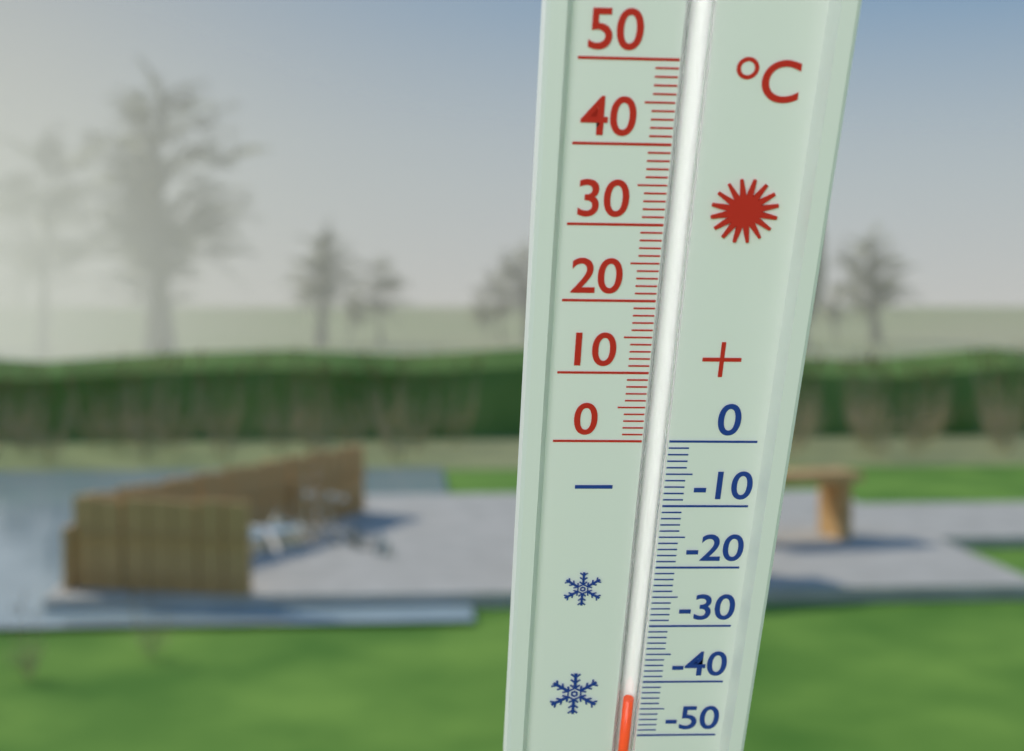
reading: -43 °C
